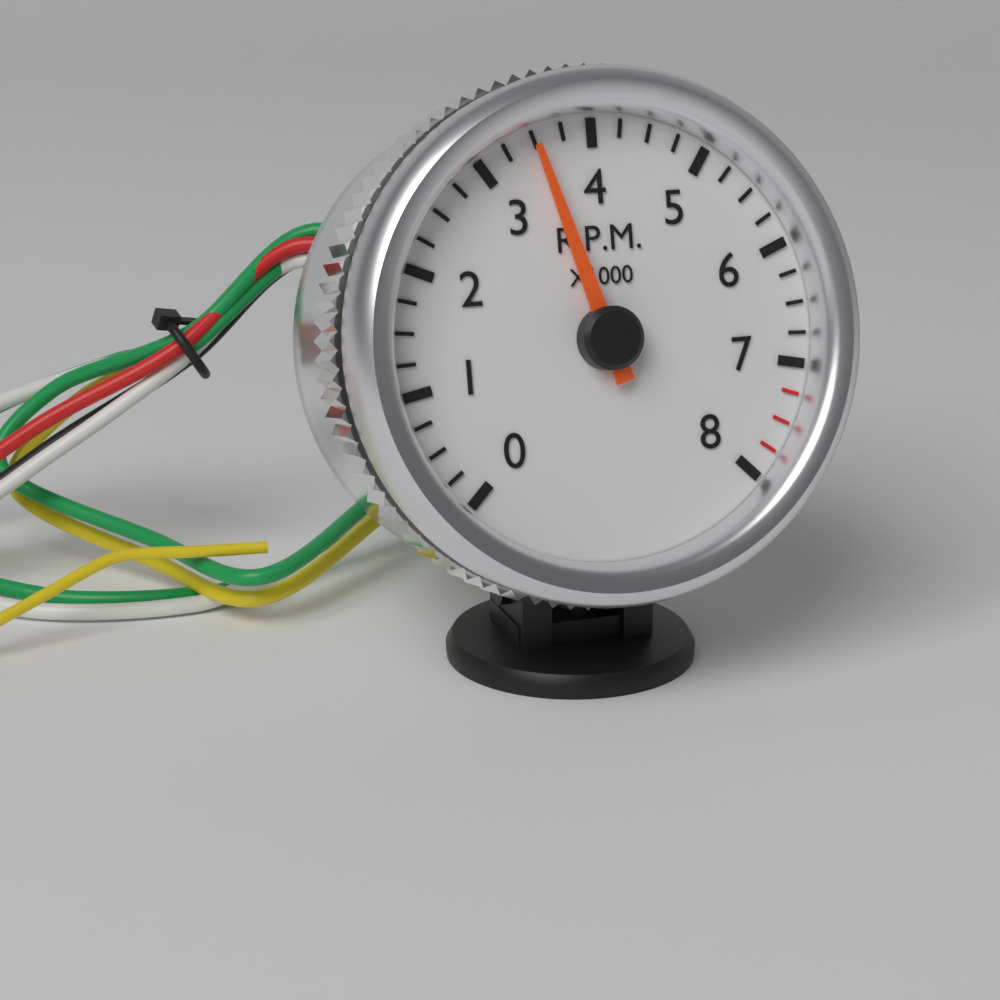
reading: 3500 RPM
